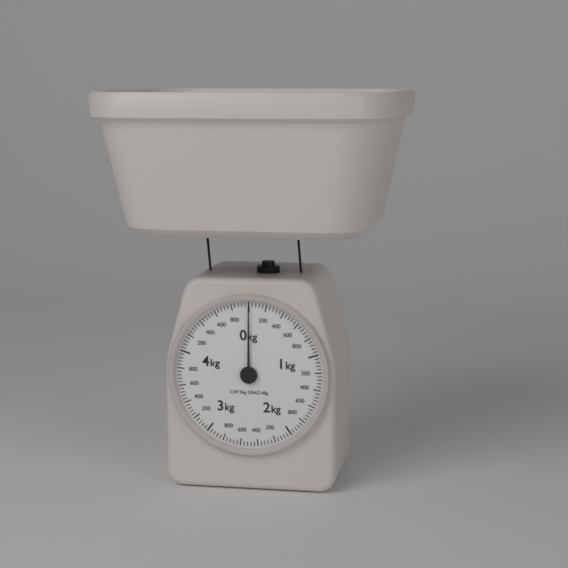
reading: 0.00 kg
